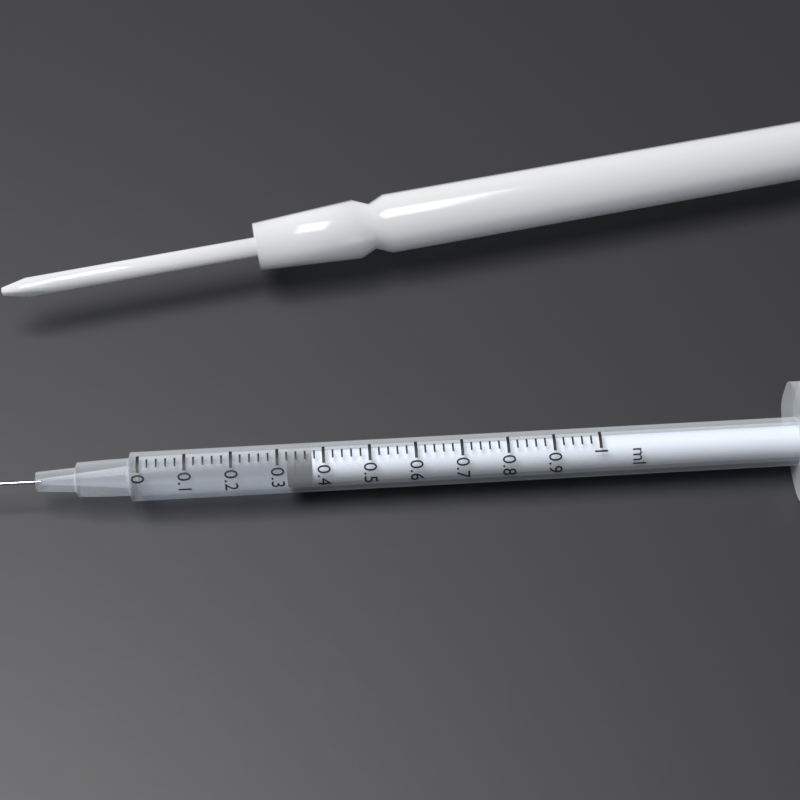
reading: 0.32 ml
